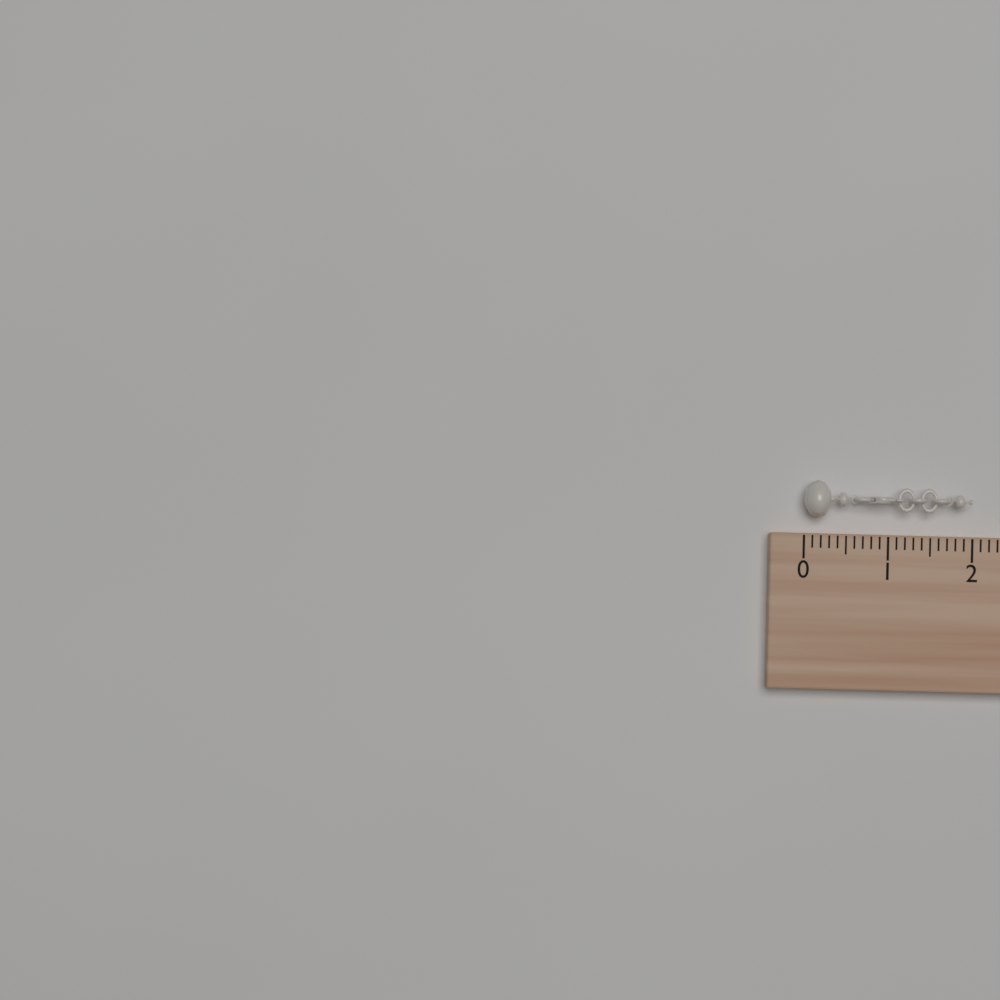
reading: 2.0 (no unit)
